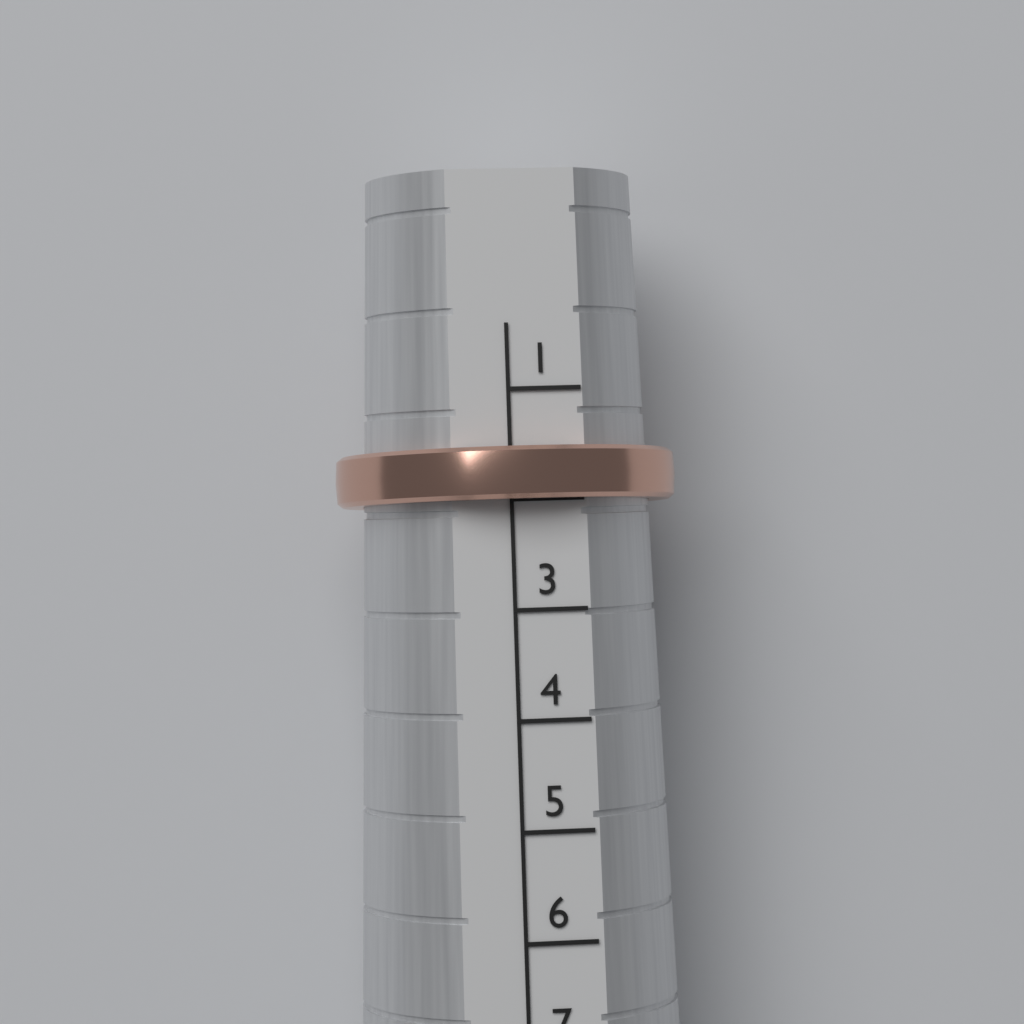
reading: 2 (no unit)
